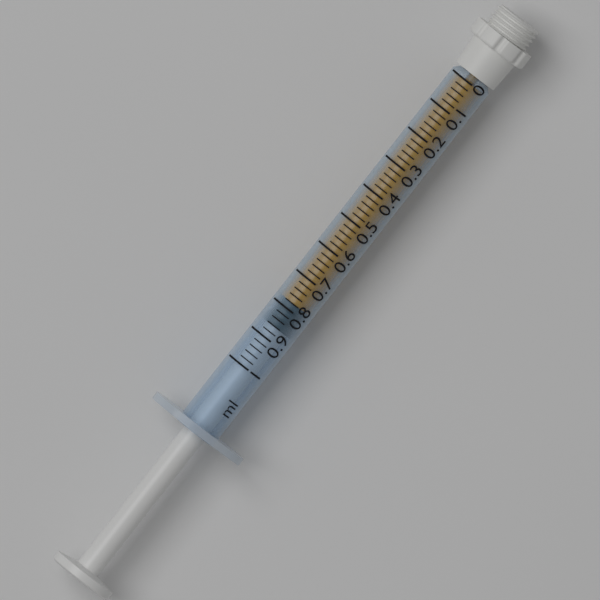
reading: 0.78 ml
